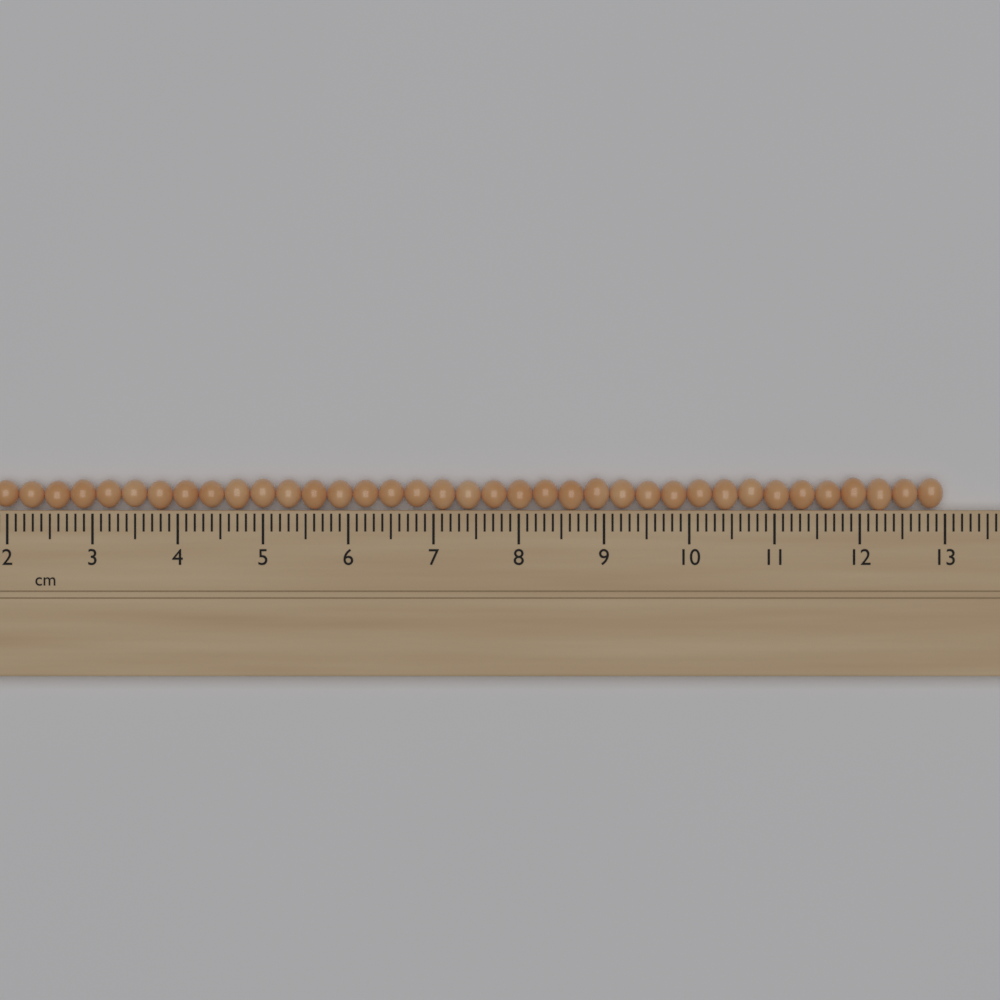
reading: 13.0 cm
